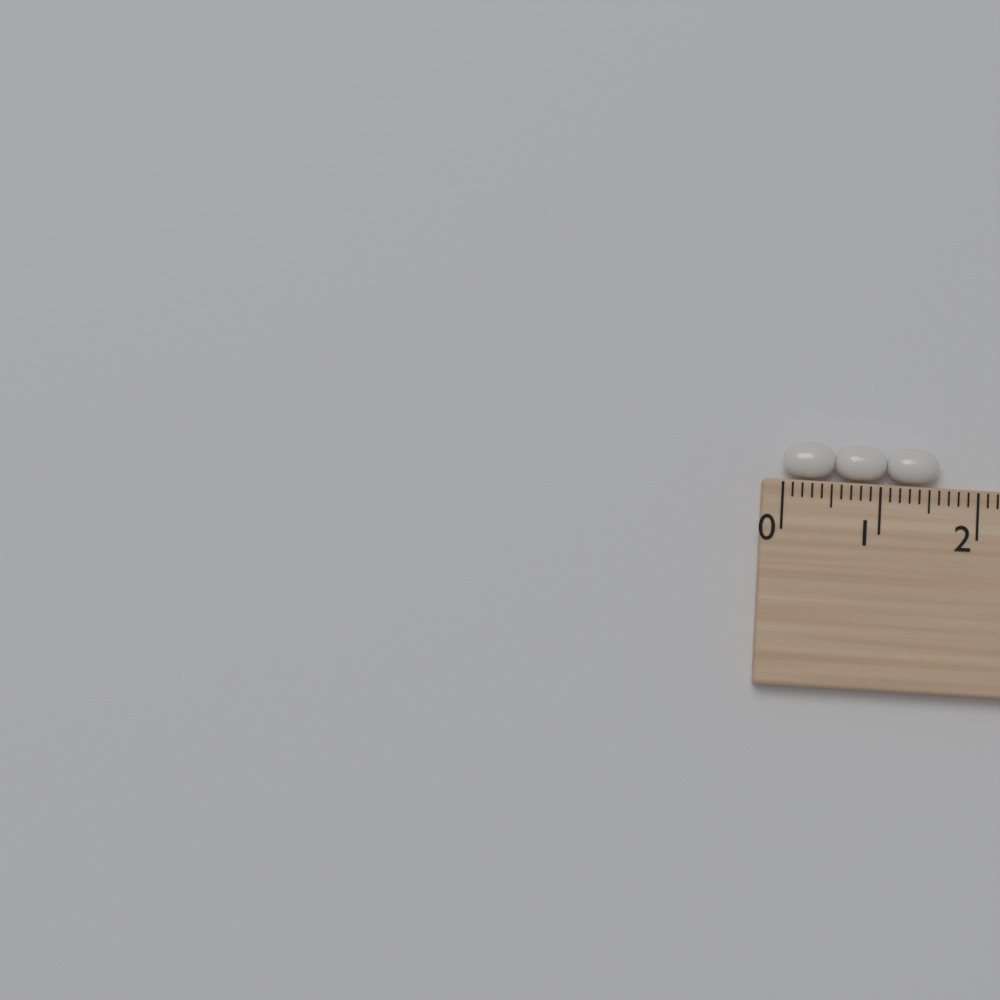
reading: 1.6 cm
